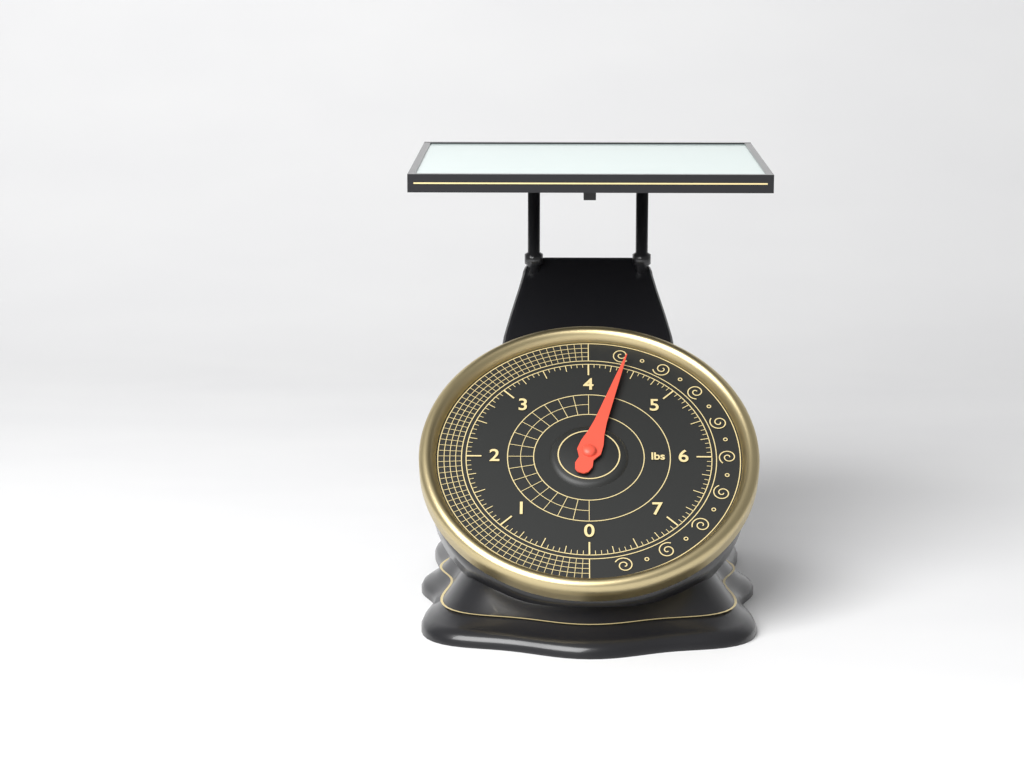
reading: 4.3750 lbs
